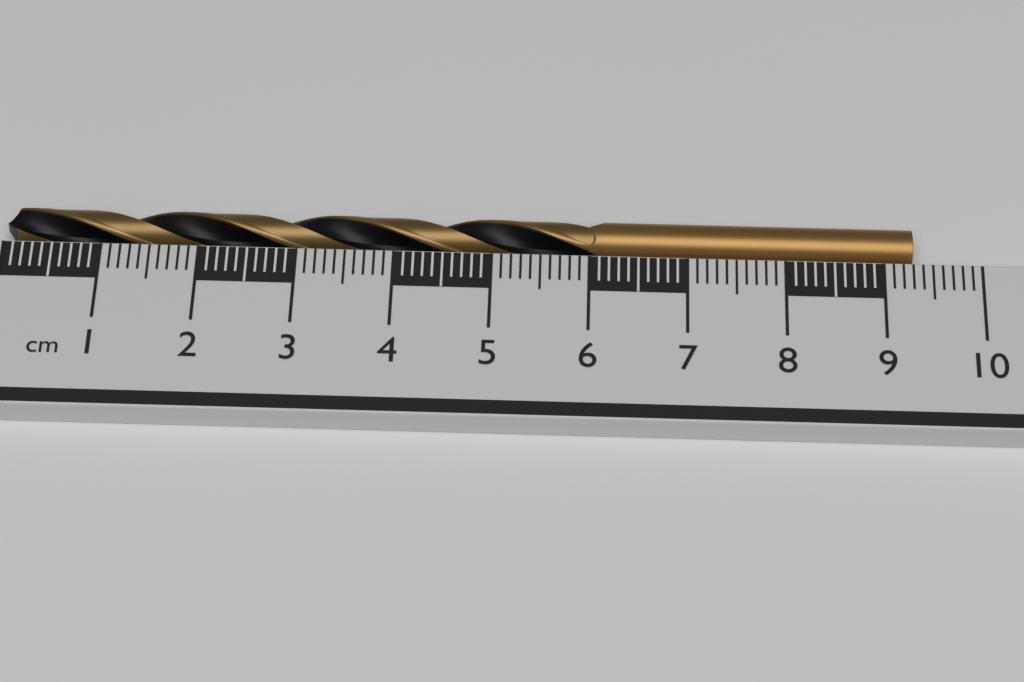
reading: 9.3 cm
